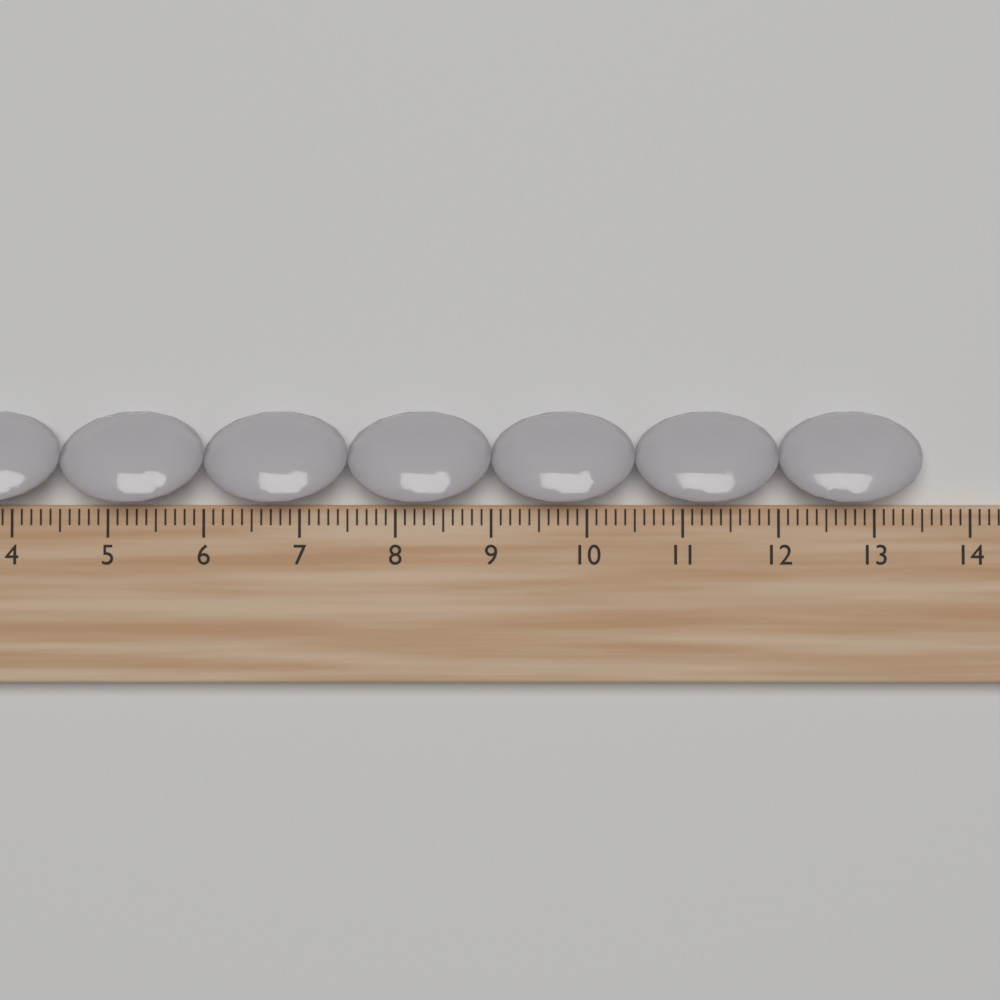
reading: 13.5 cm
